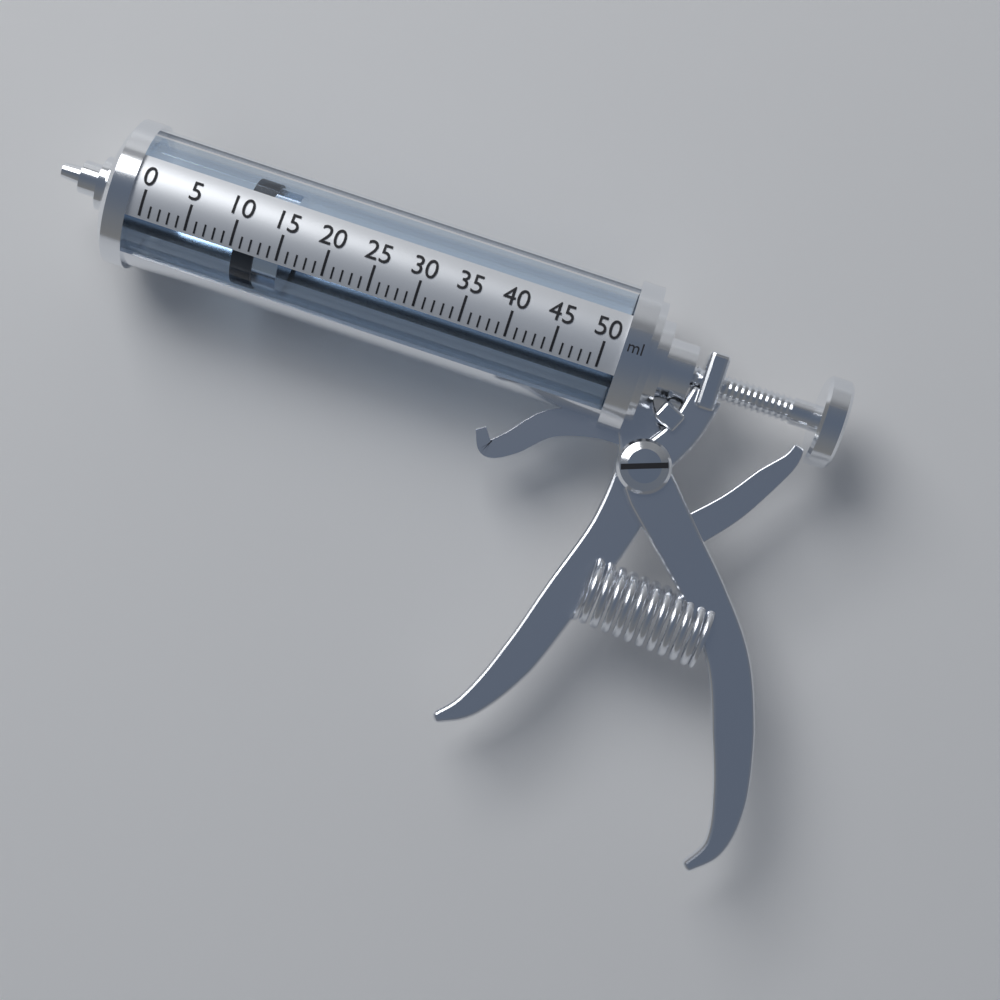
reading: 10 ml
